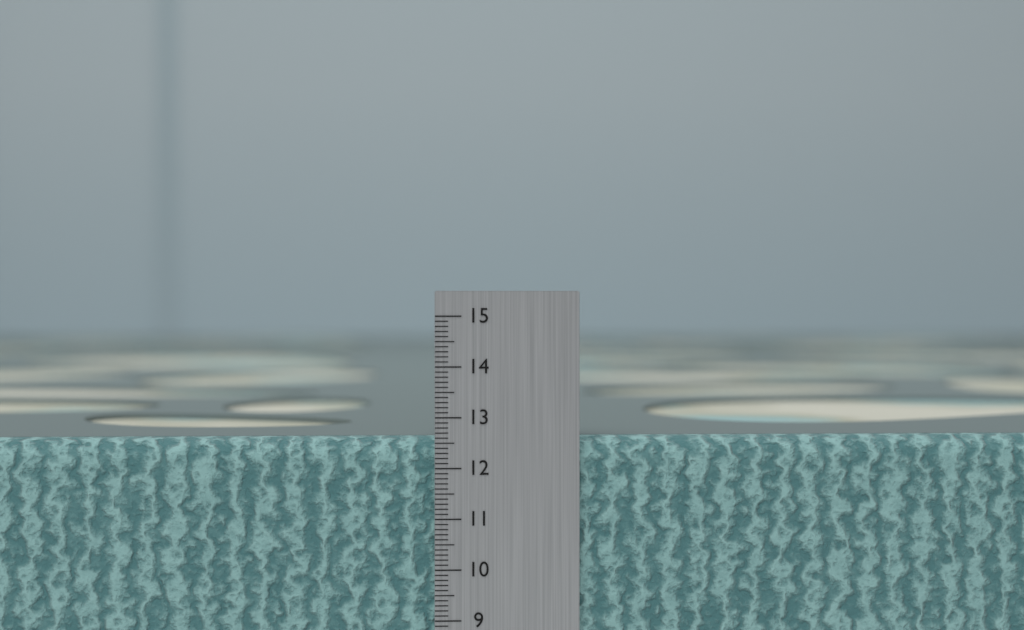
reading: 12.6 cm
